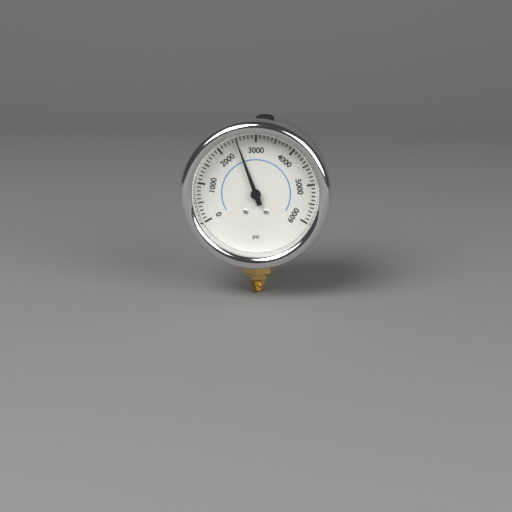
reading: 2500 psi
